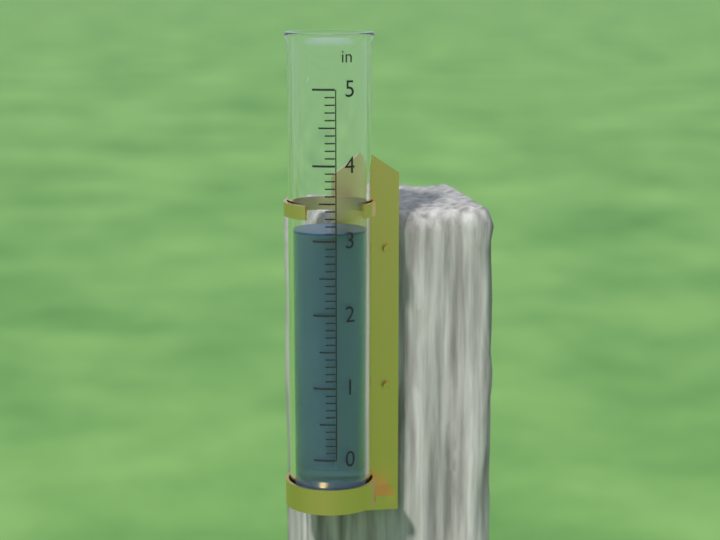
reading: 3.1 in
